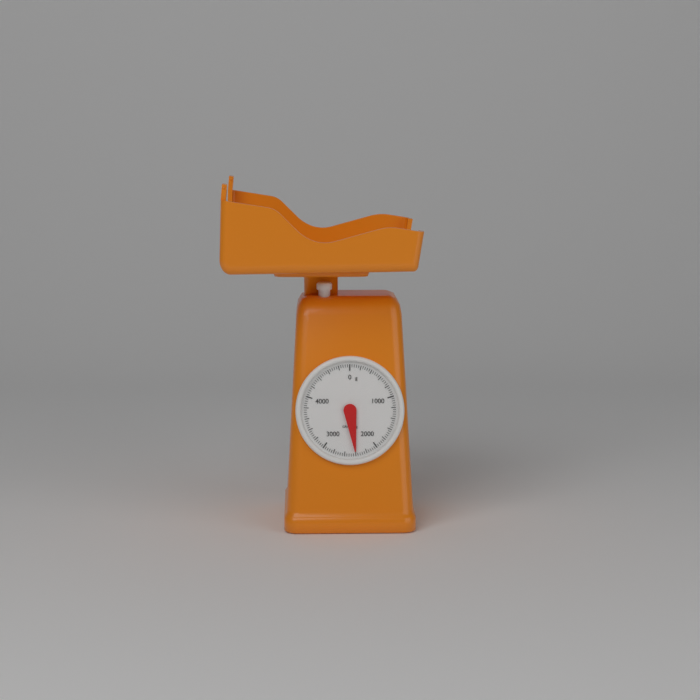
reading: 2400 g
